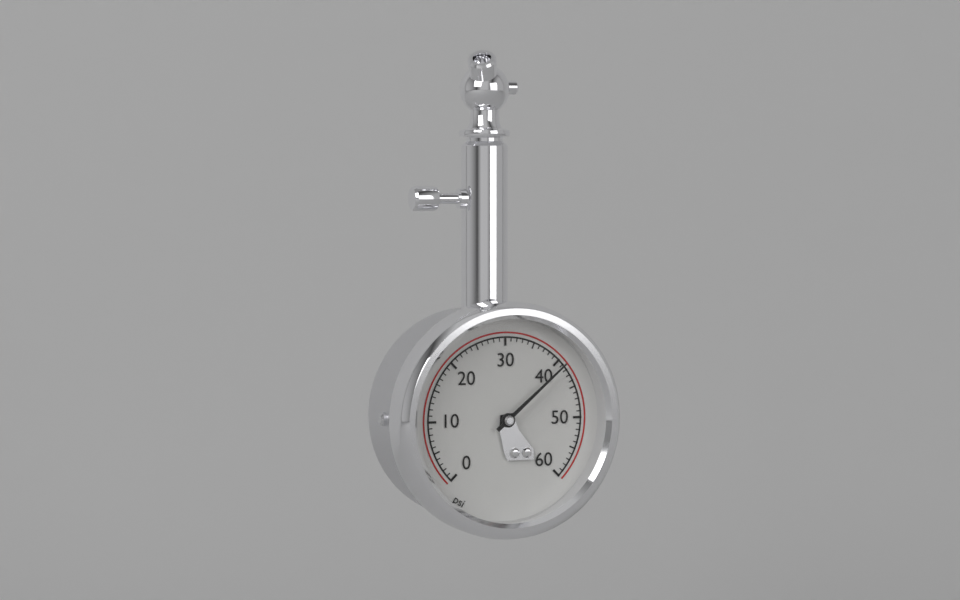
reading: 41 psi
